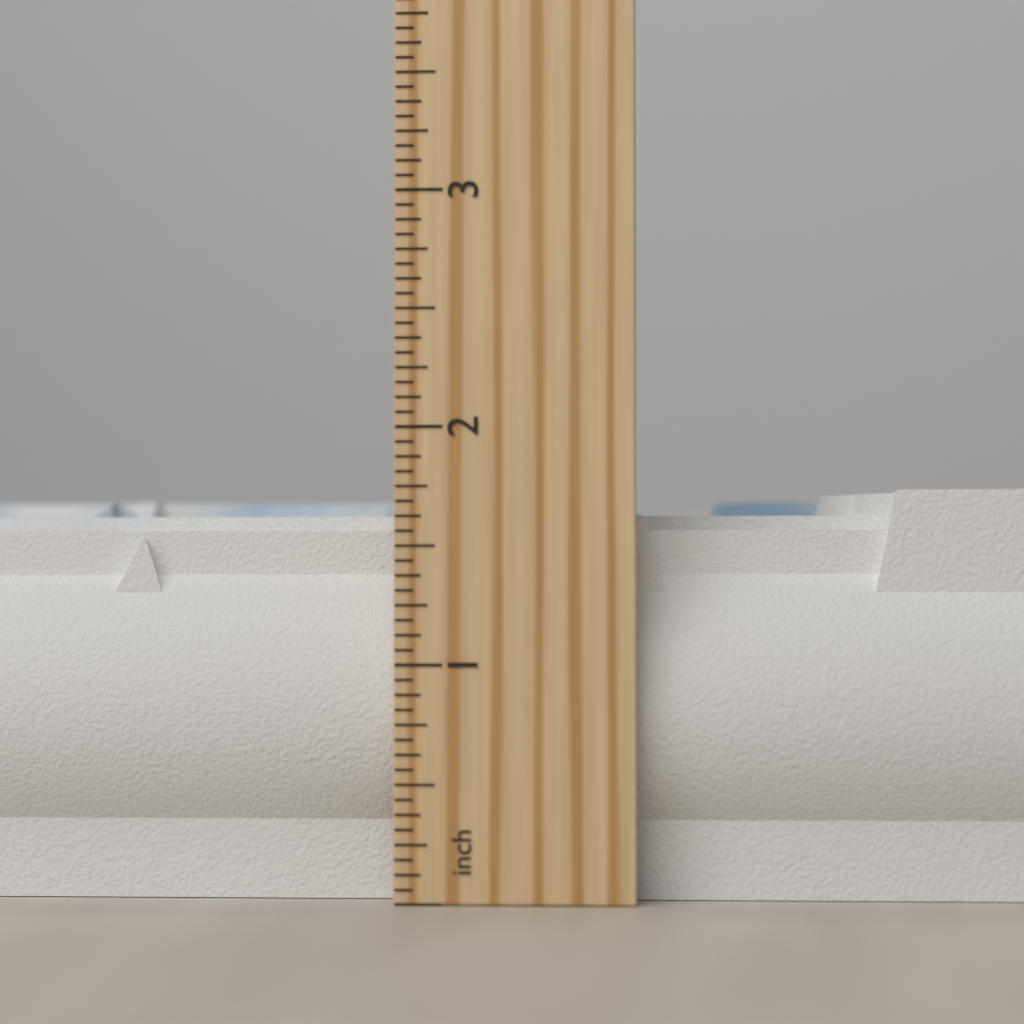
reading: 1.7500 inch
